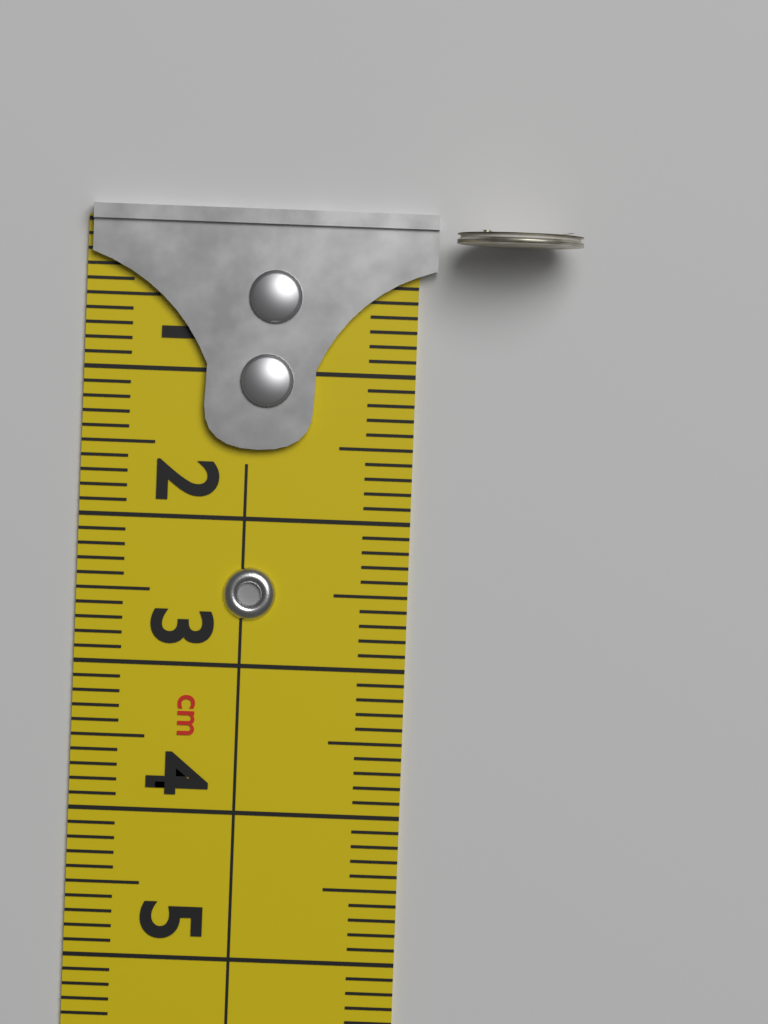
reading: 0.1 cm
